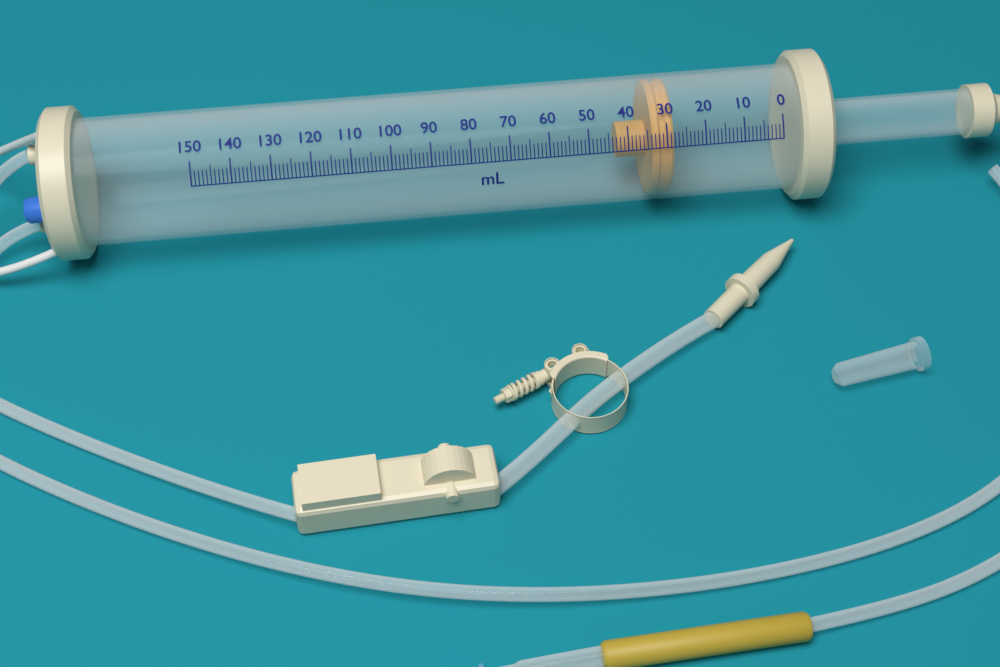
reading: 28 ml
